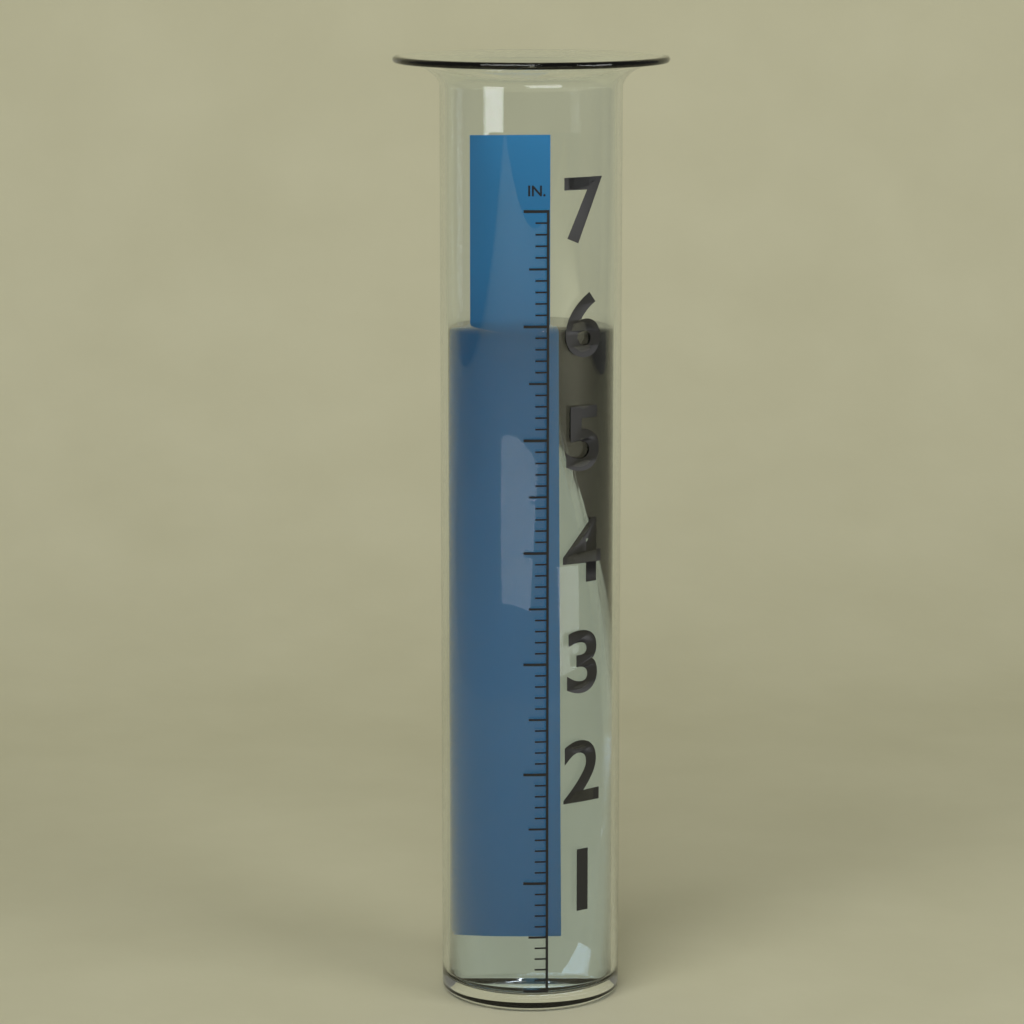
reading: 5.9 in
